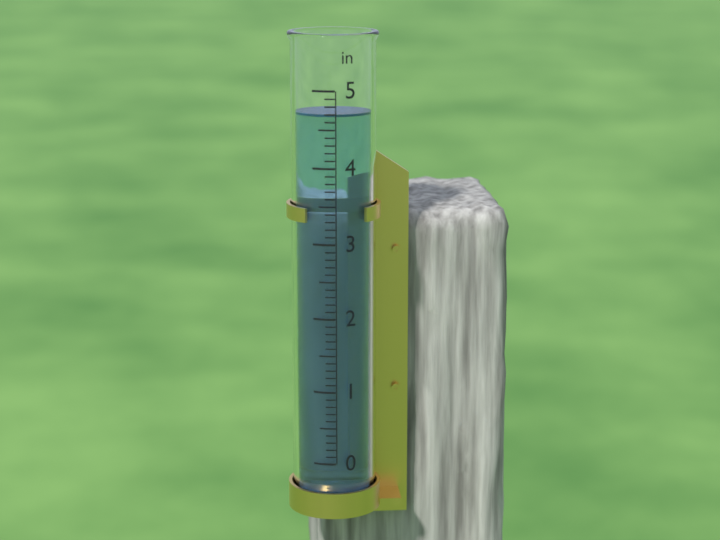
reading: 4.7 in
